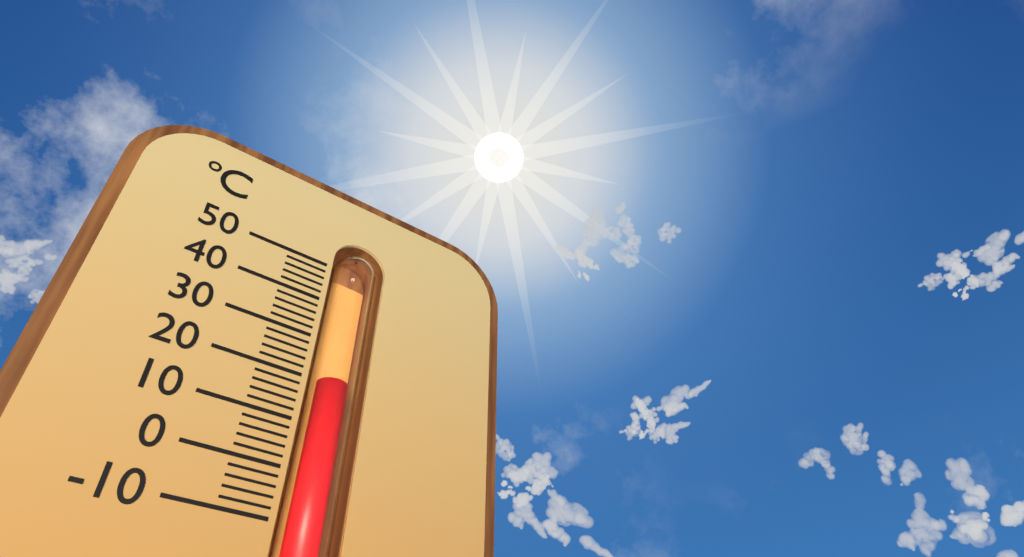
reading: 22 °C
